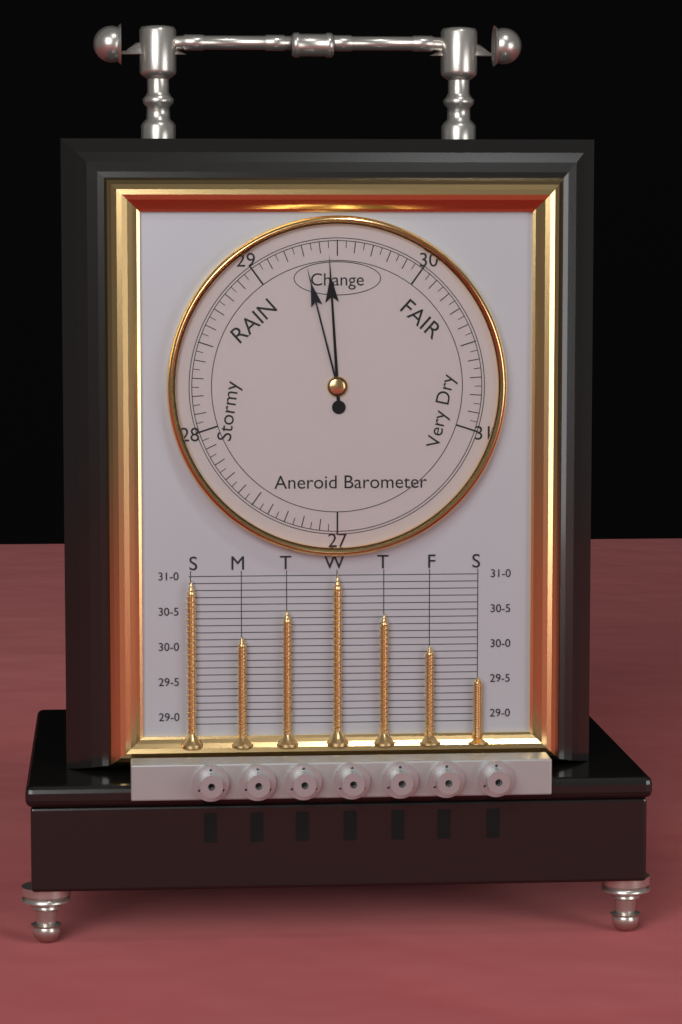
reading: 29.45 (no unit)
